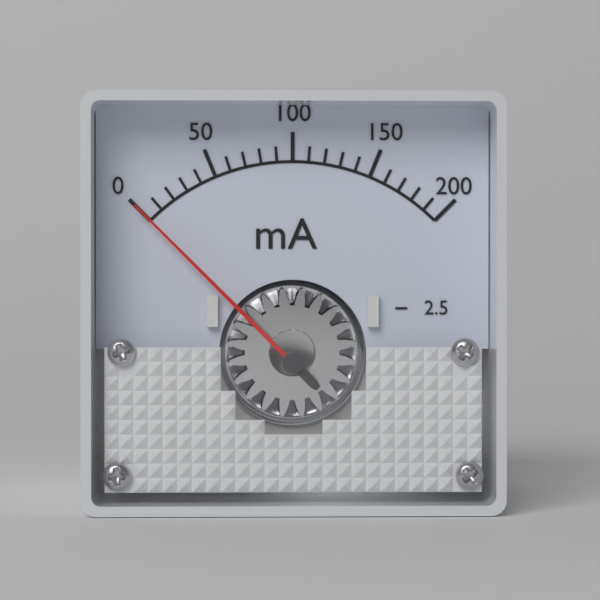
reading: 0 mA
